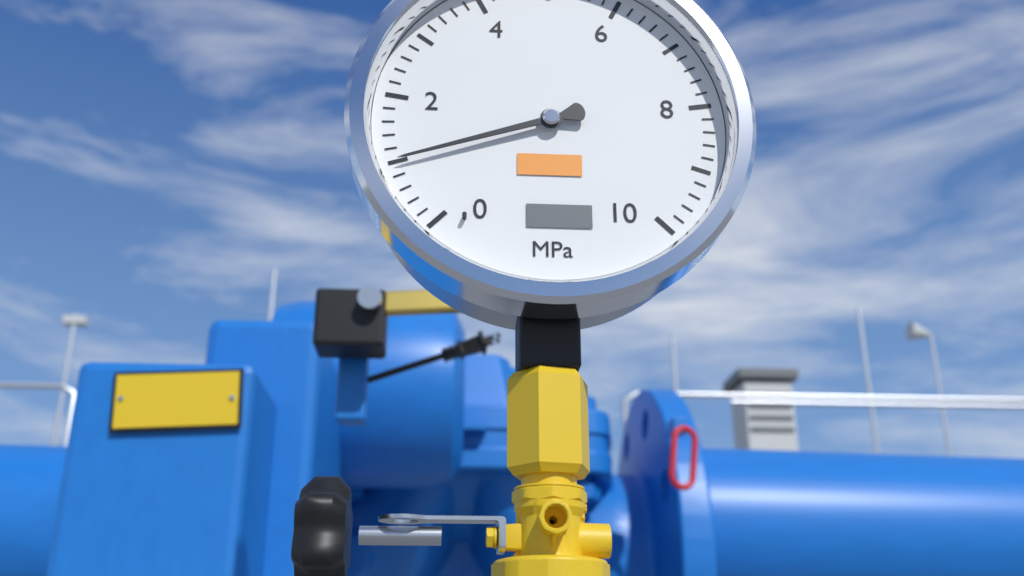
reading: 1.0 MPa
